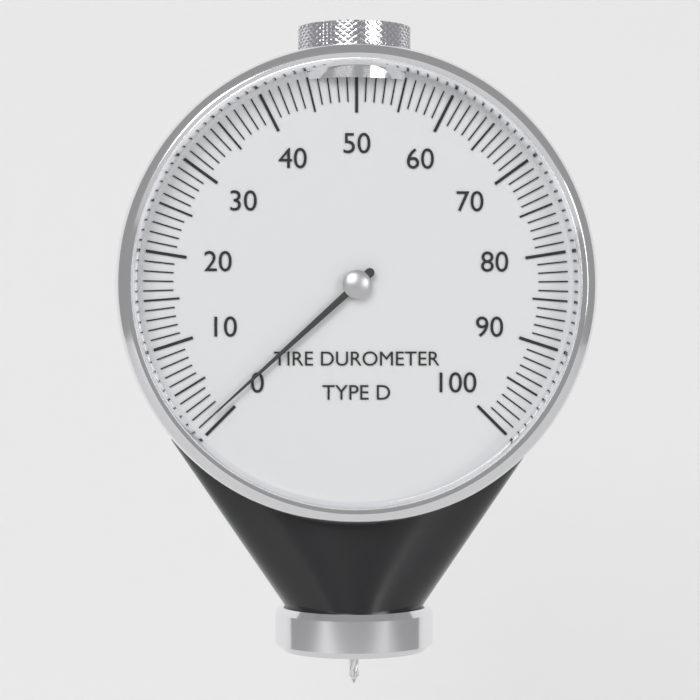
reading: 1 (no unit)
